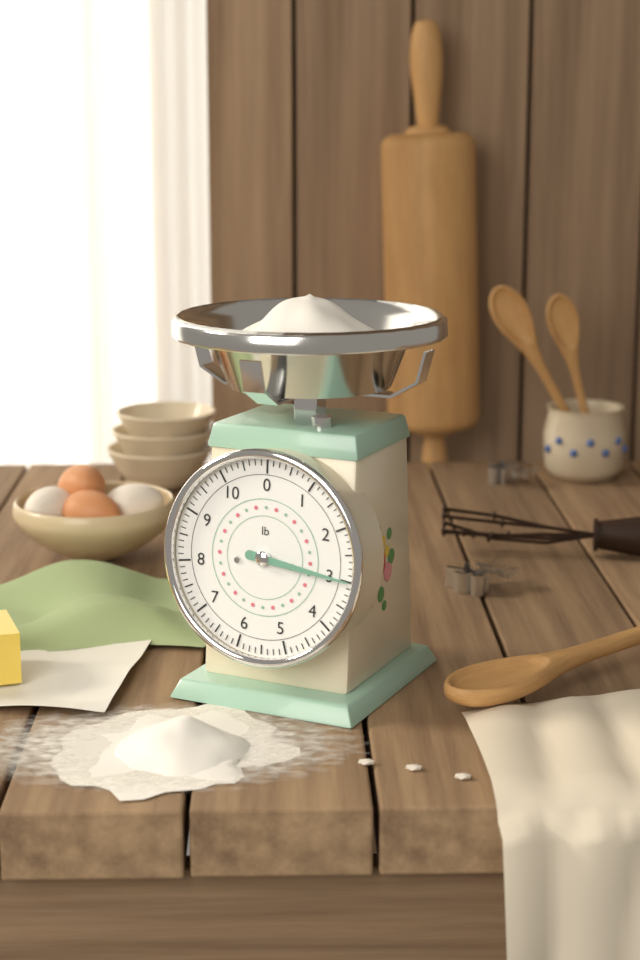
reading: 3.000 lb
